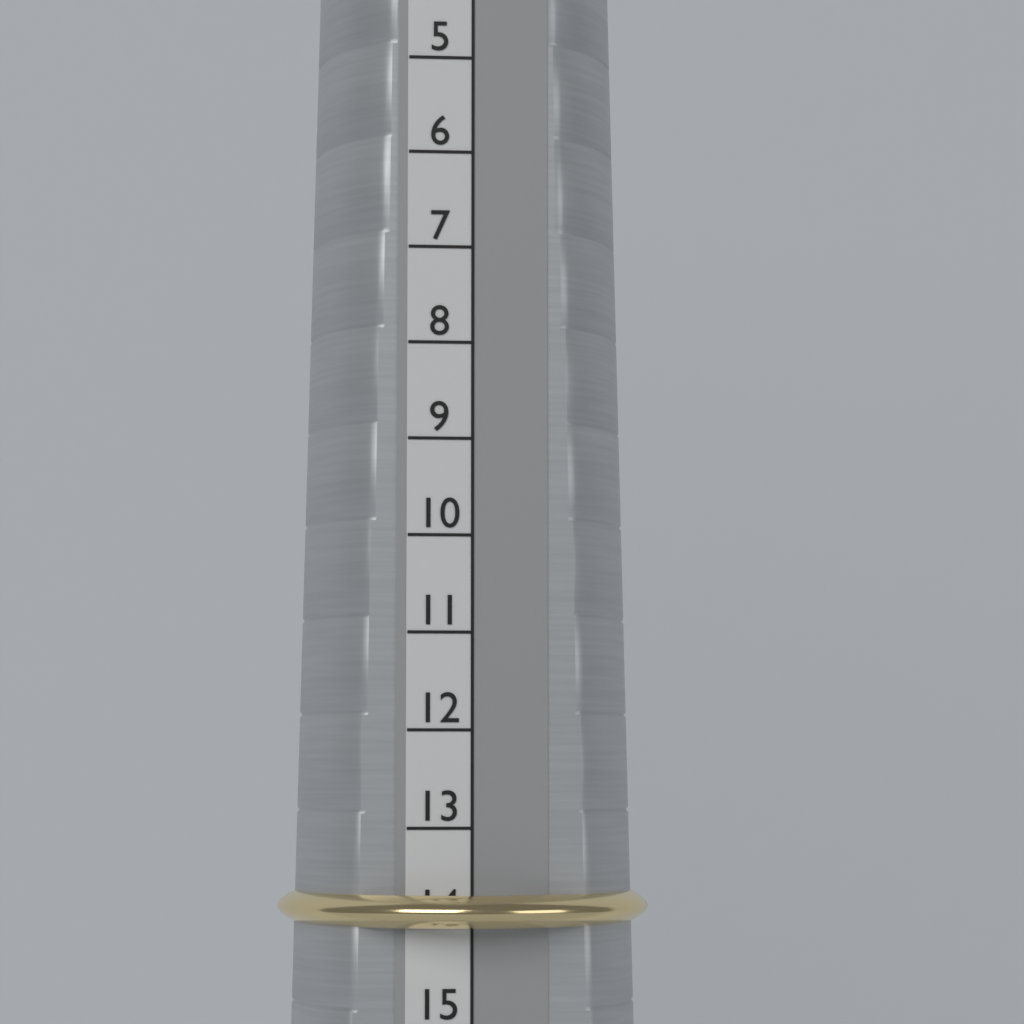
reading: 14 (no unit)
